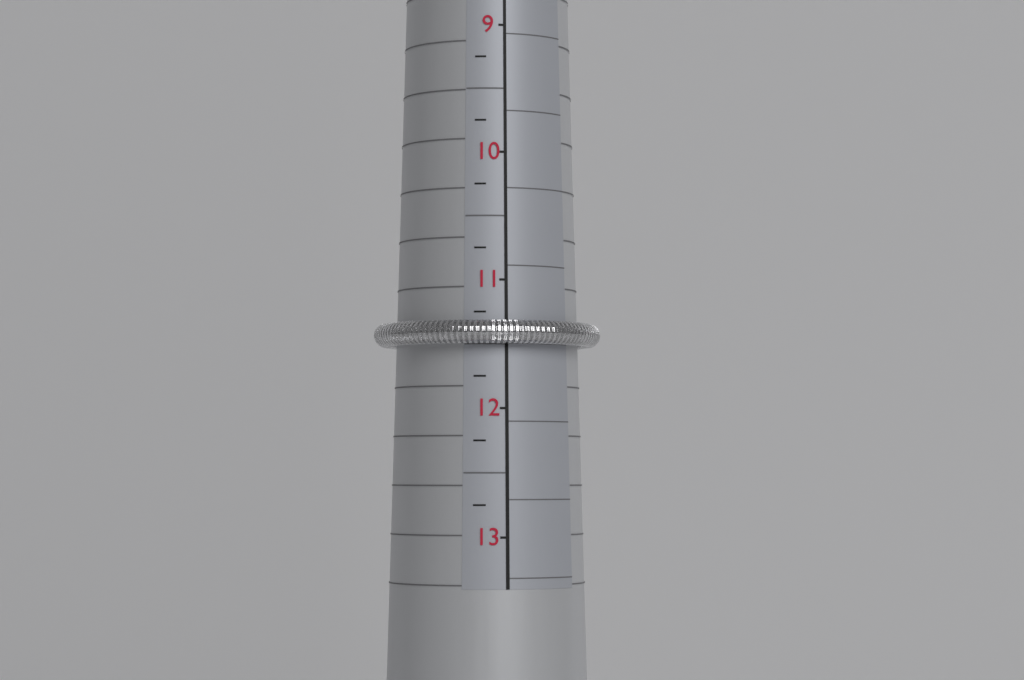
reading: 11.50 (no unit)
